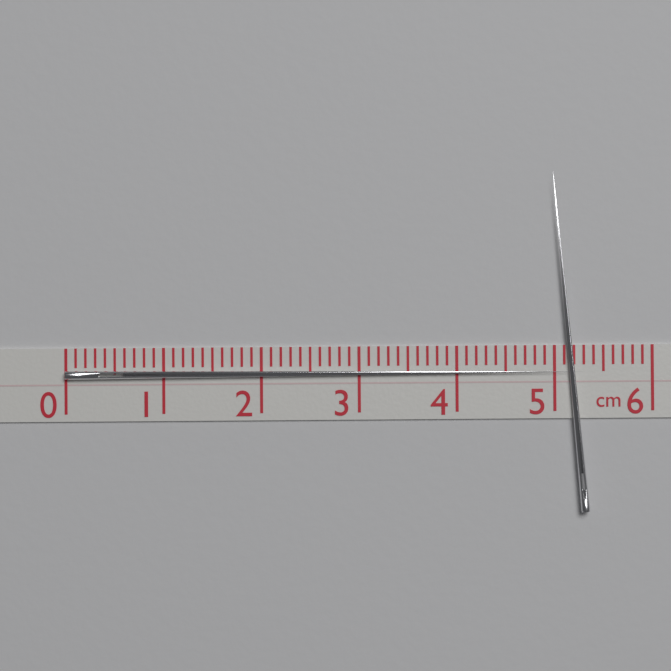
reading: 5.3 cm
